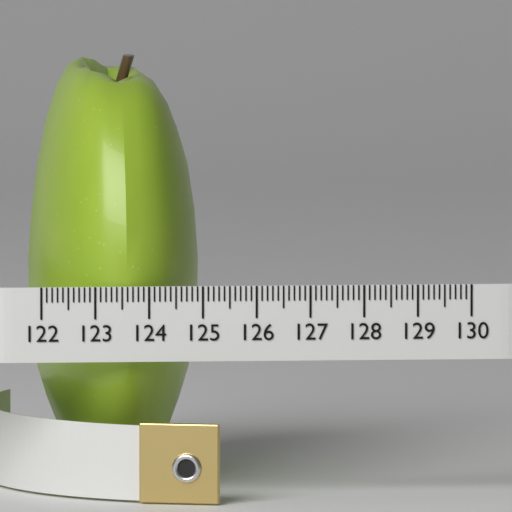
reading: 125.2 (no unit)
